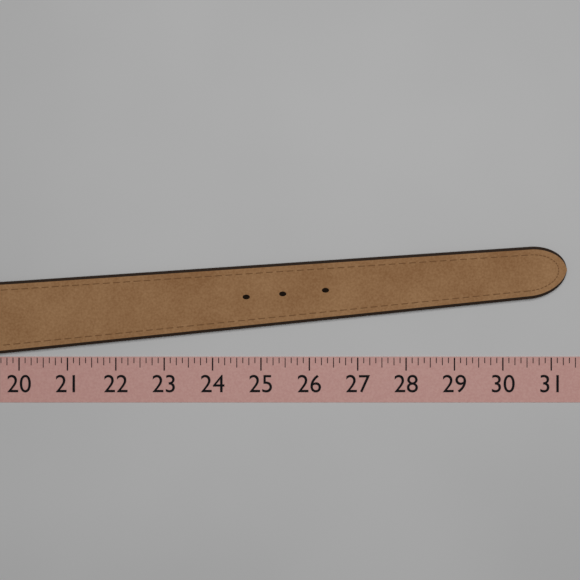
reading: 31.300 (no unit)
